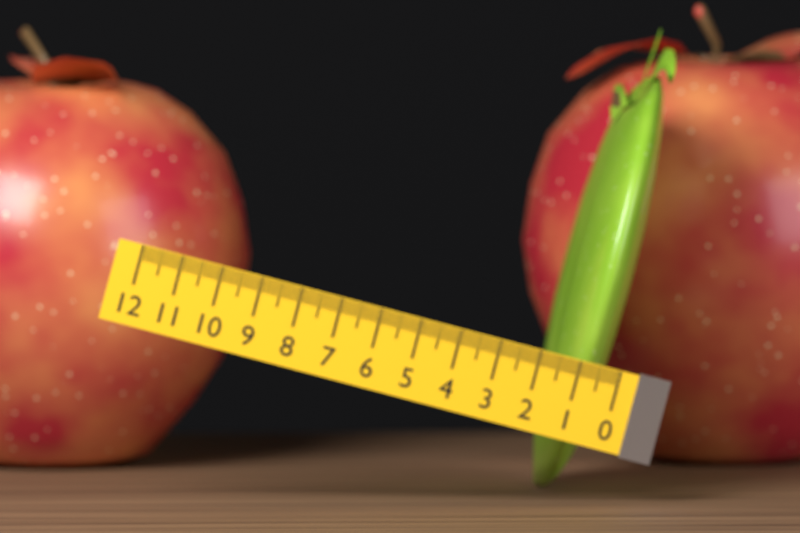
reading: 1.6 (no unit)
